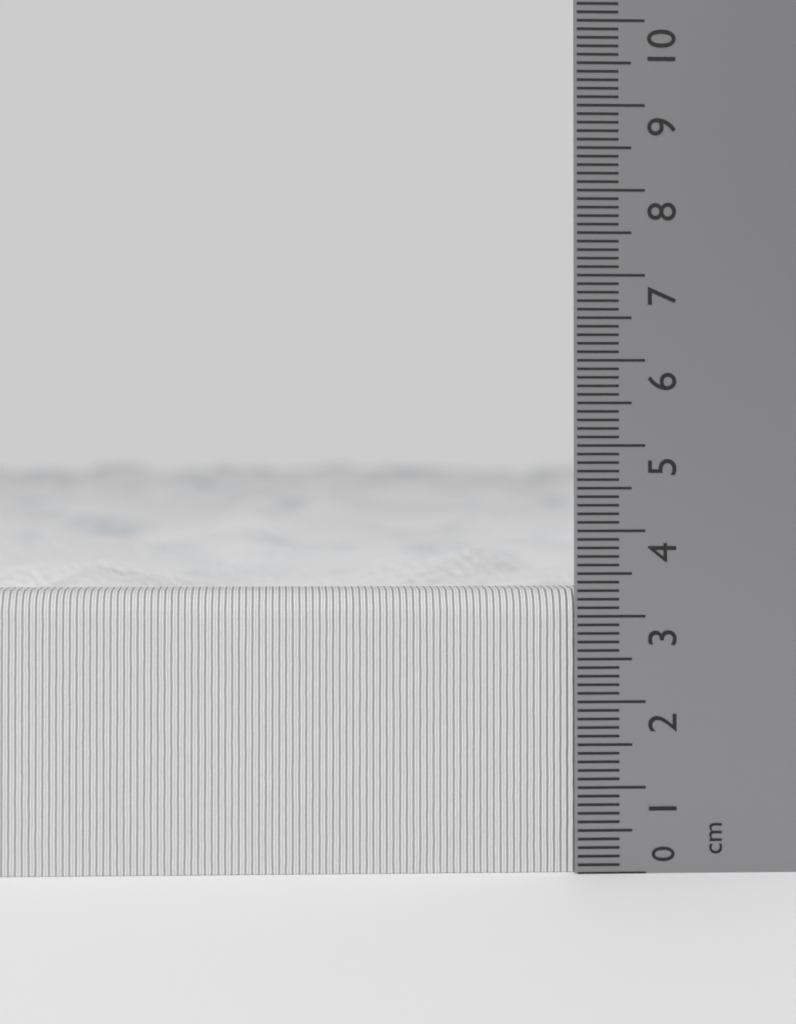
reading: 3.3 cm
